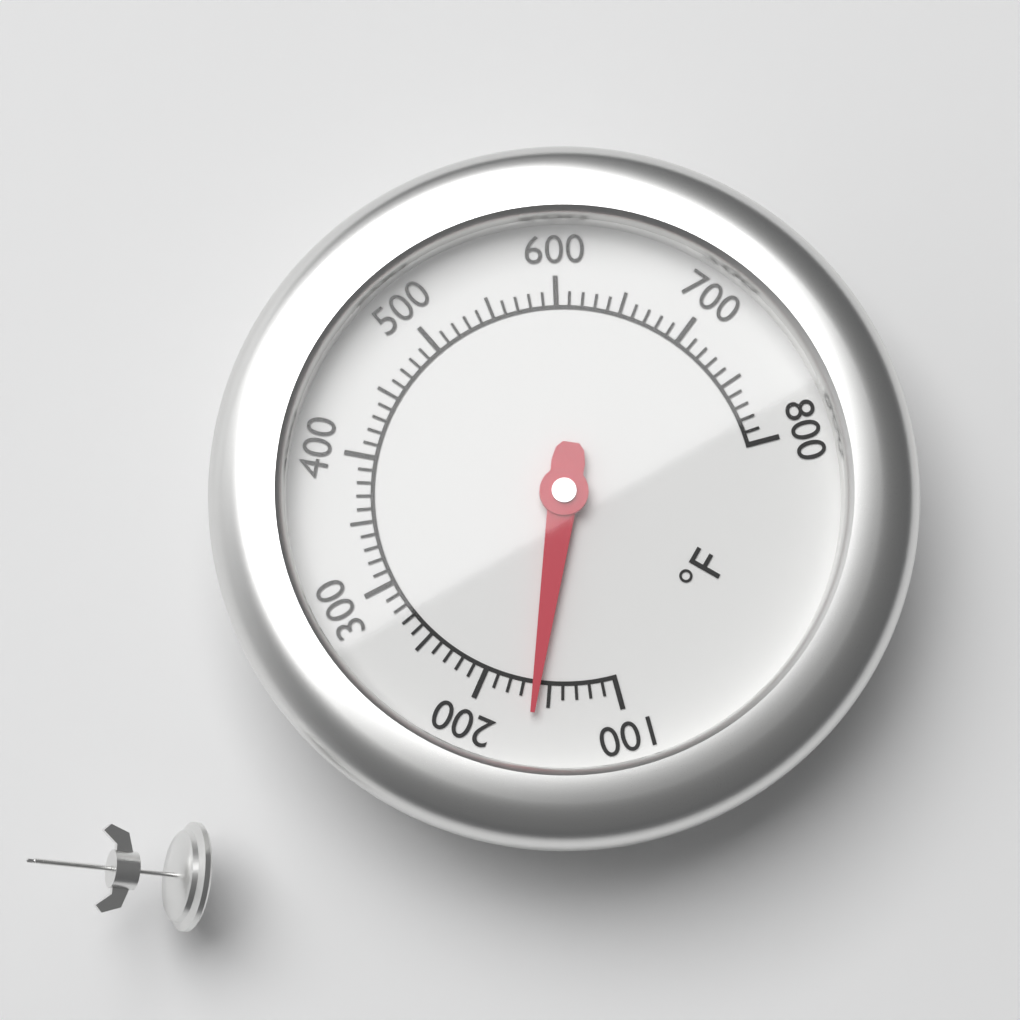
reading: 160 °F
